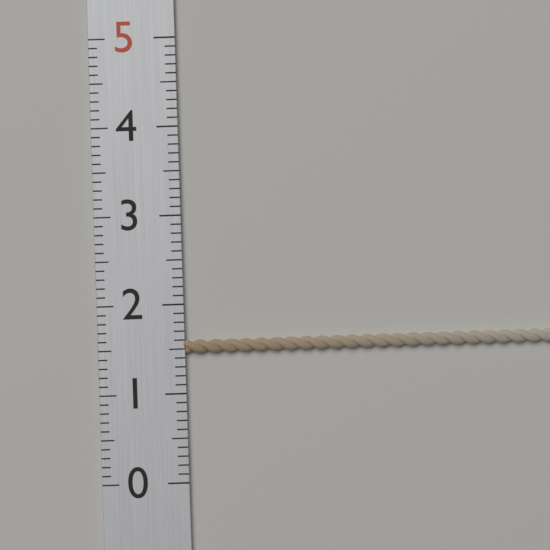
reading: 1.6 (no unit)
